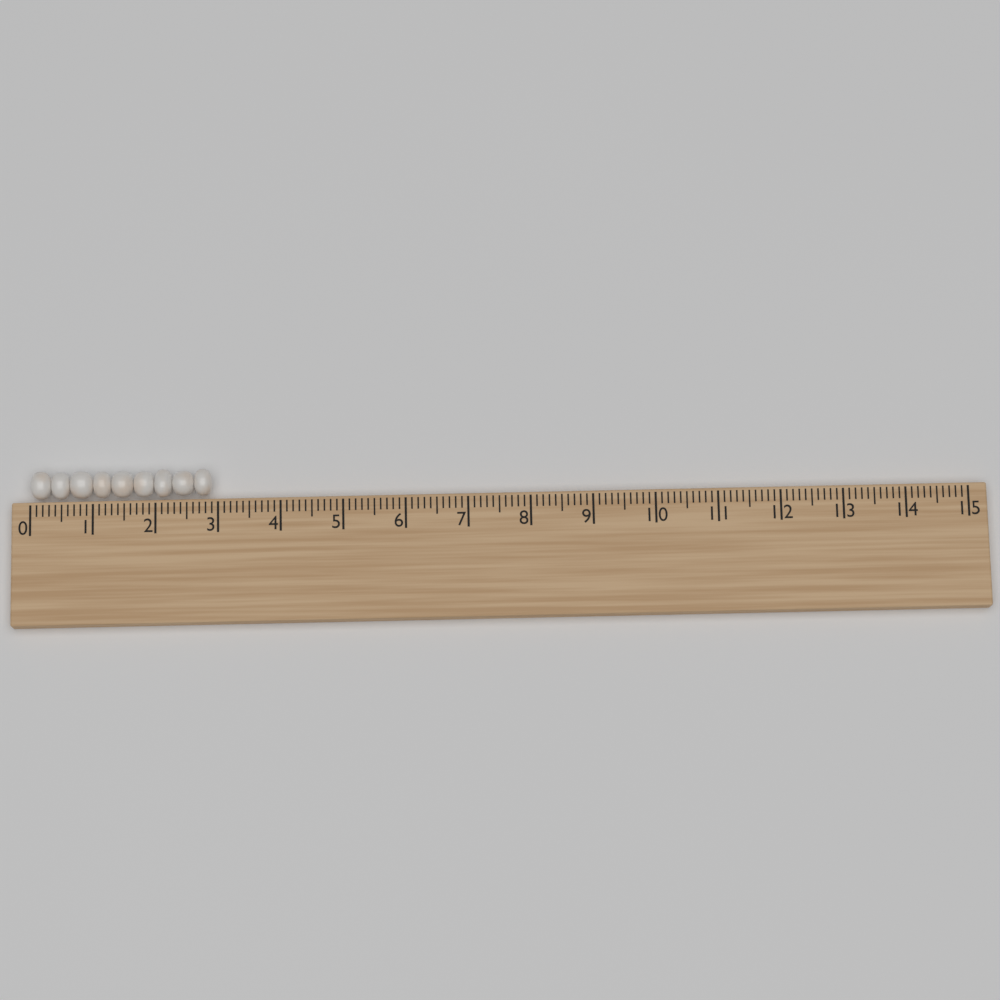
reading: 2.9 (no unit)
